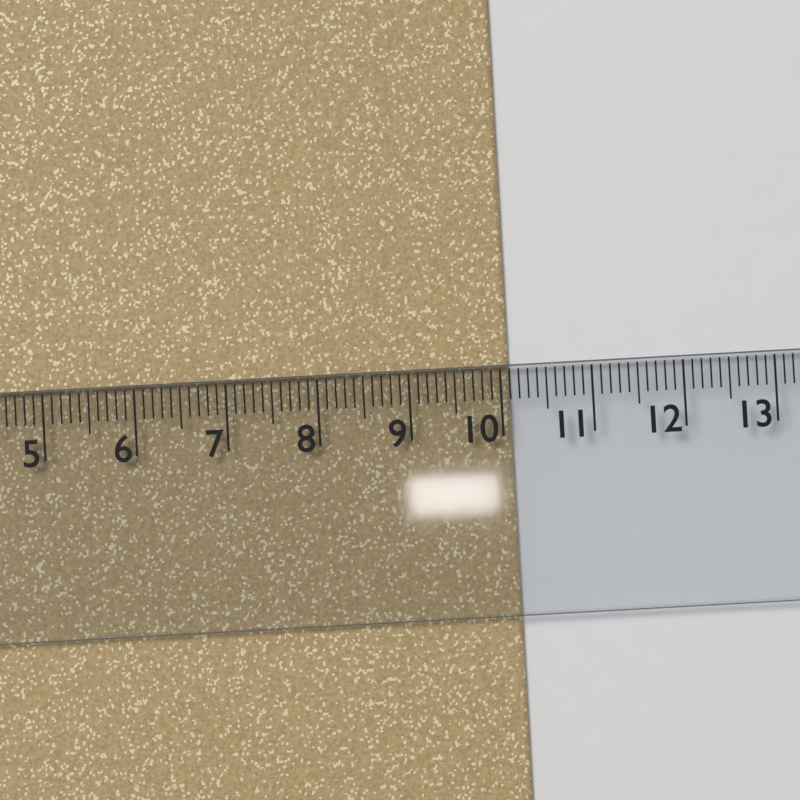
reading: 10.1 cm
